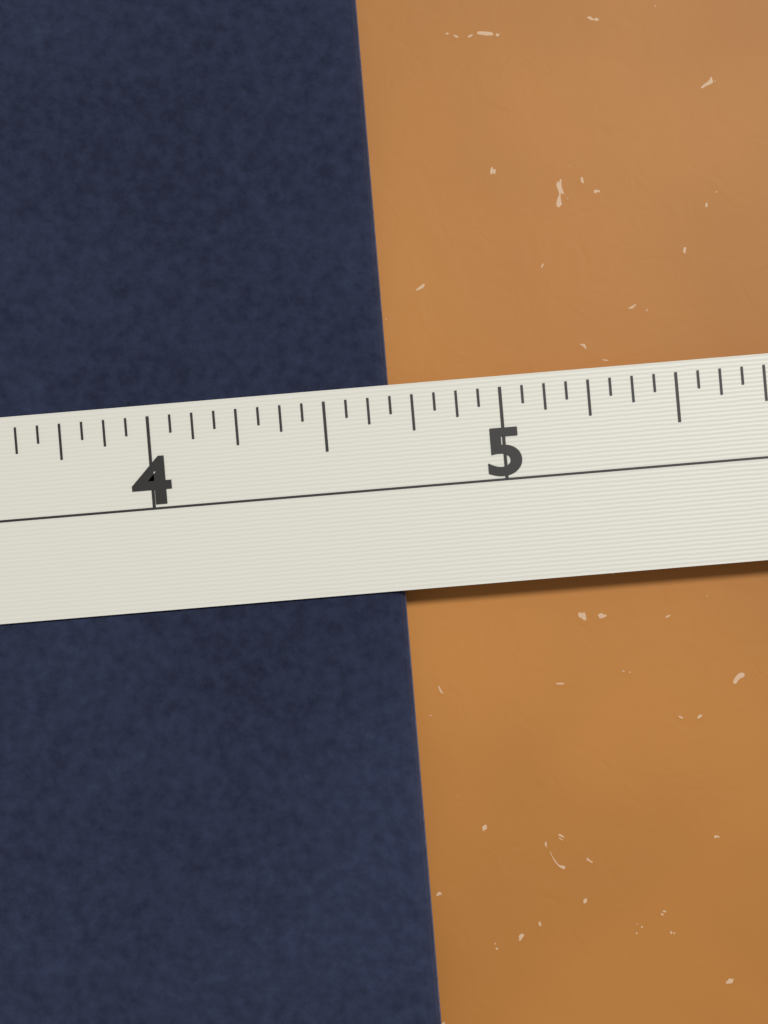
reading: 4.6875 in
